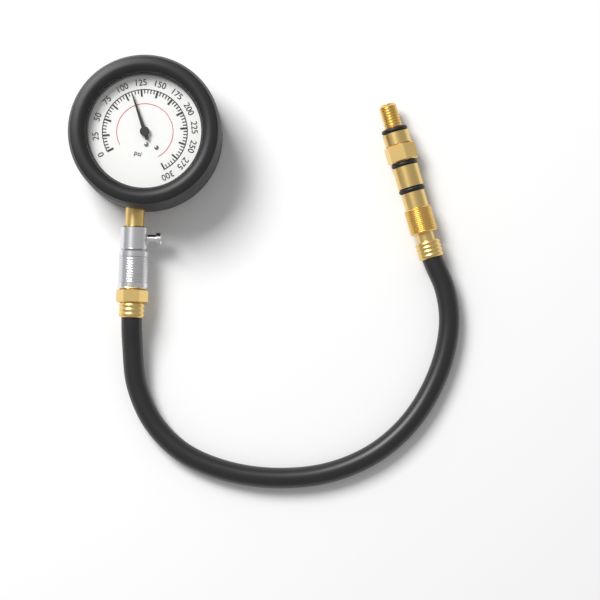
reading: 110 psi
